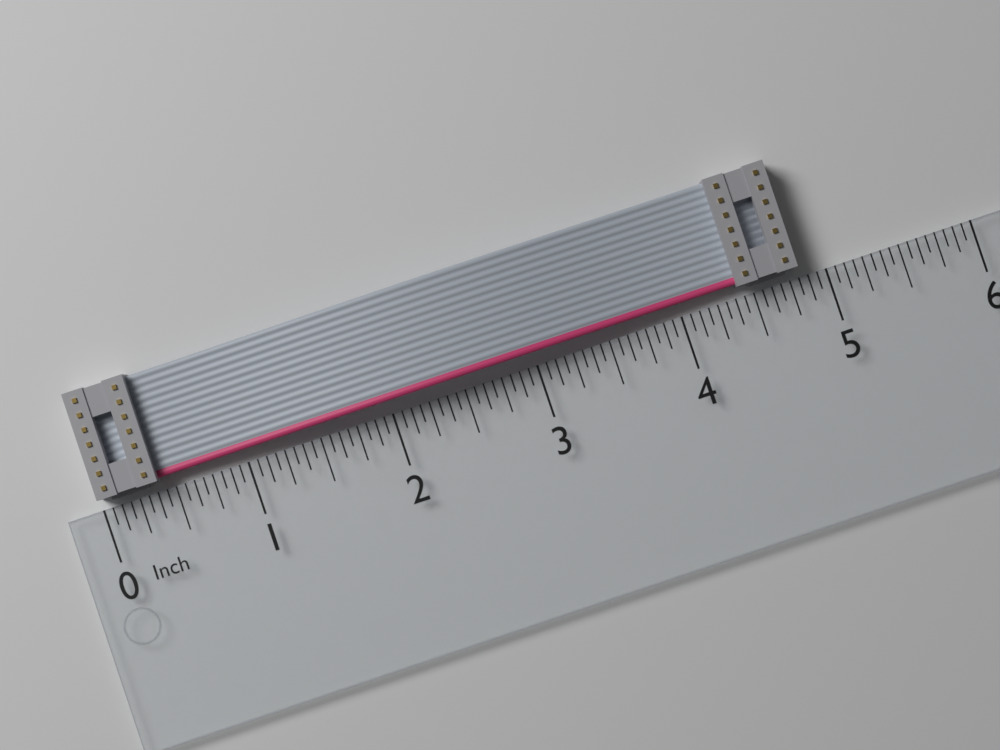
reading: 4.8125 in
